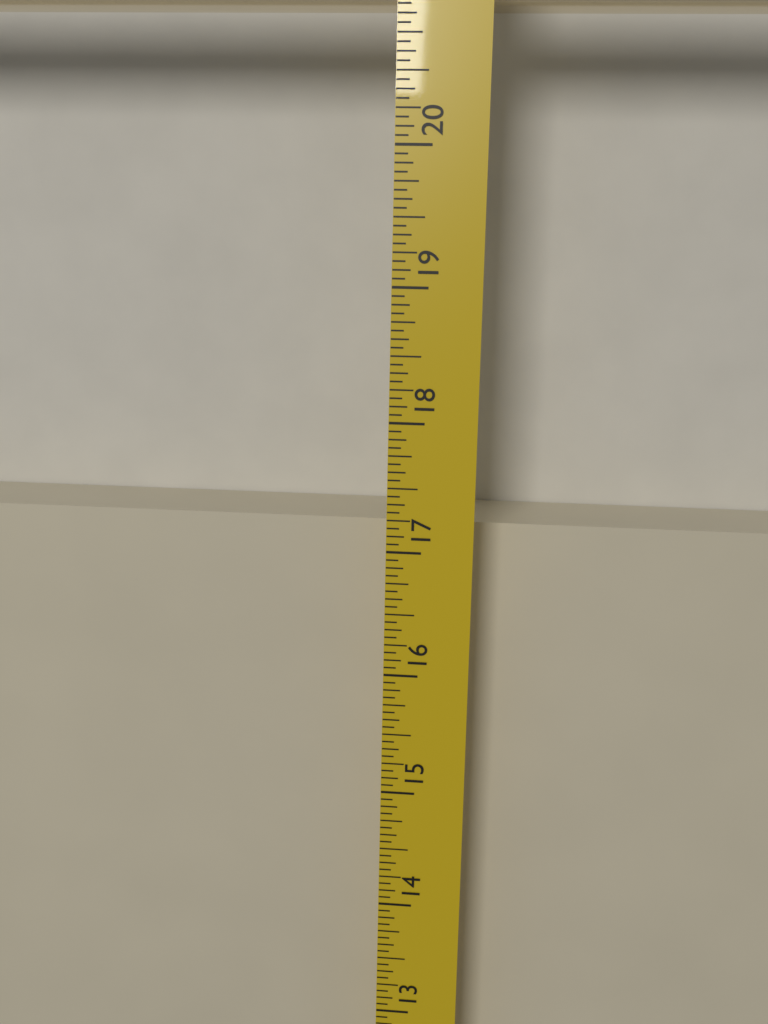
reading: 17.1250 in
